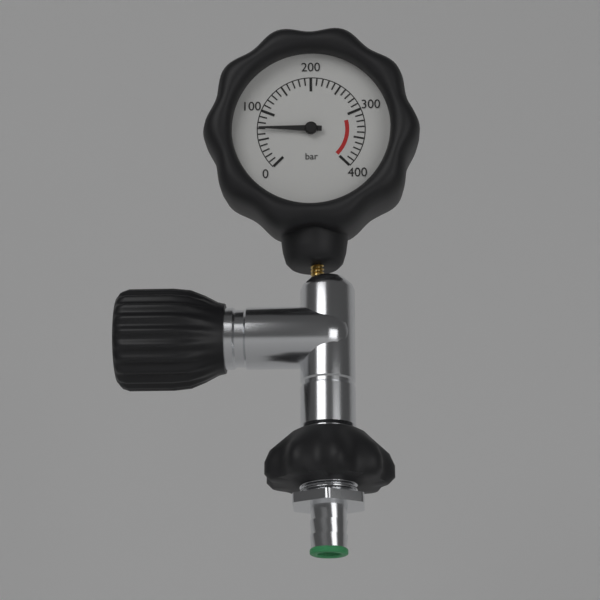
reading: 70 bar
